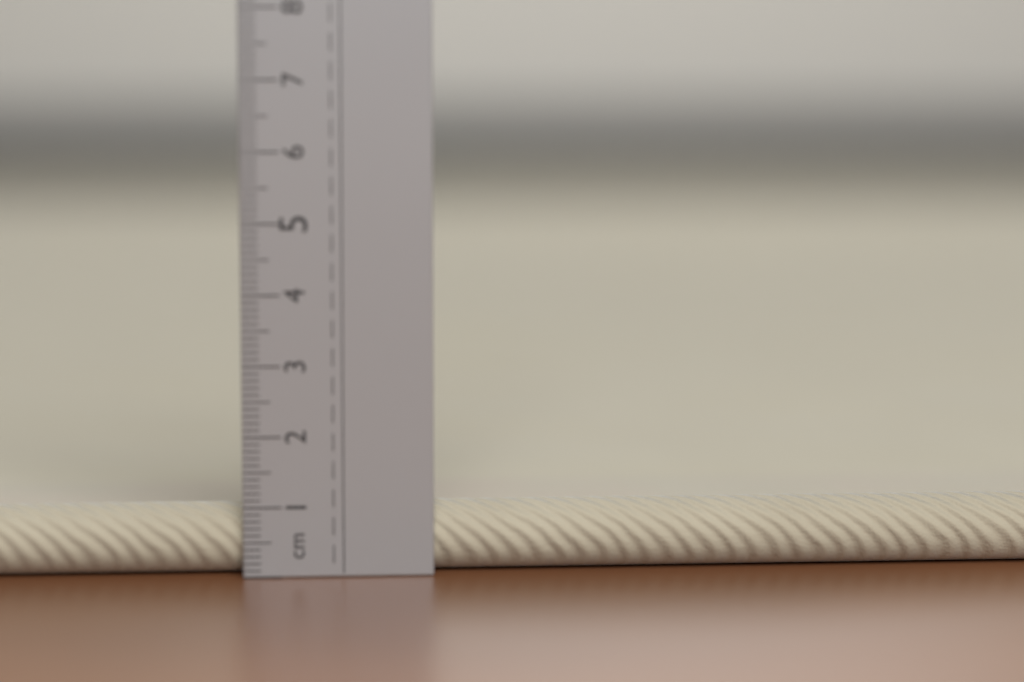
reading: 1.0 cm
